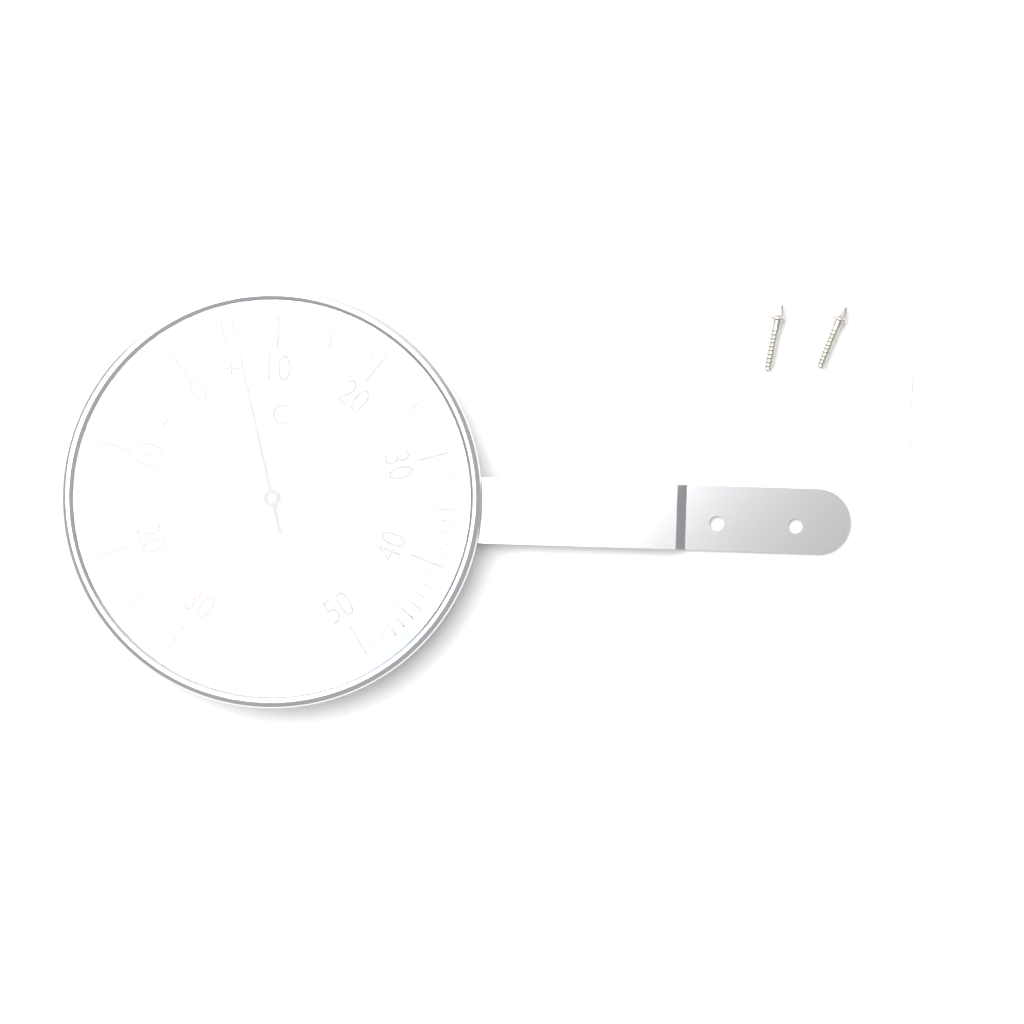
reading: 6 °C
